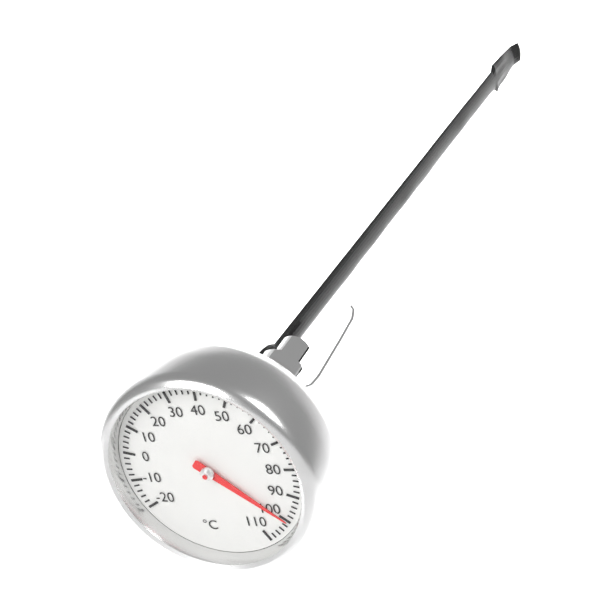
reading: 100 °C
